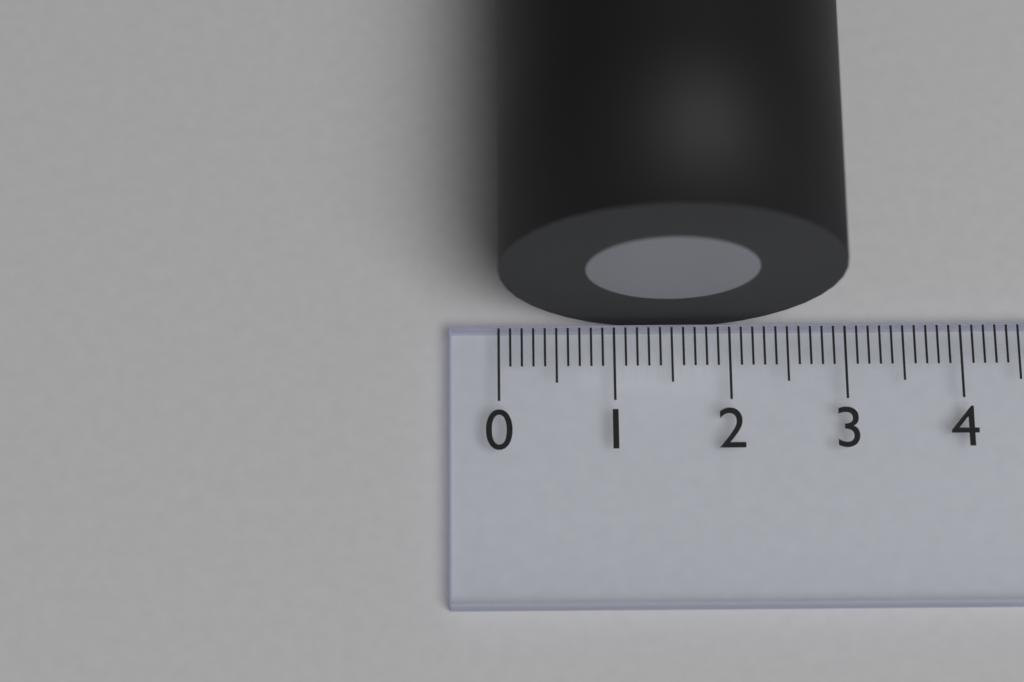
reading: 2.9 (no unit)
